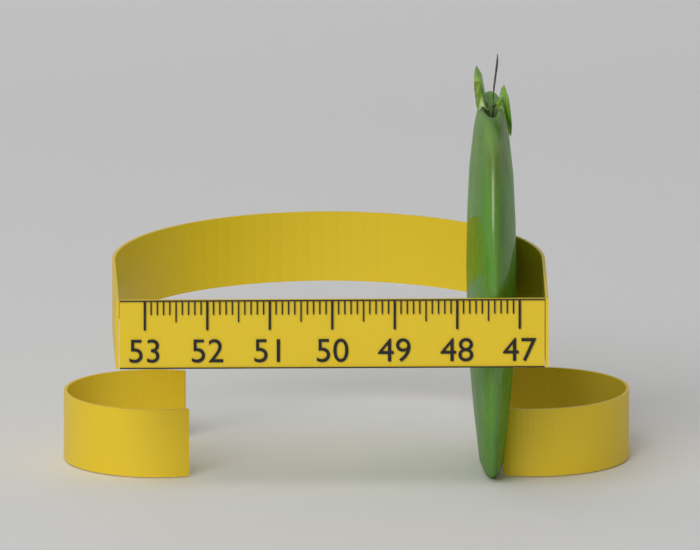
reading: 47.8 (no unit)
